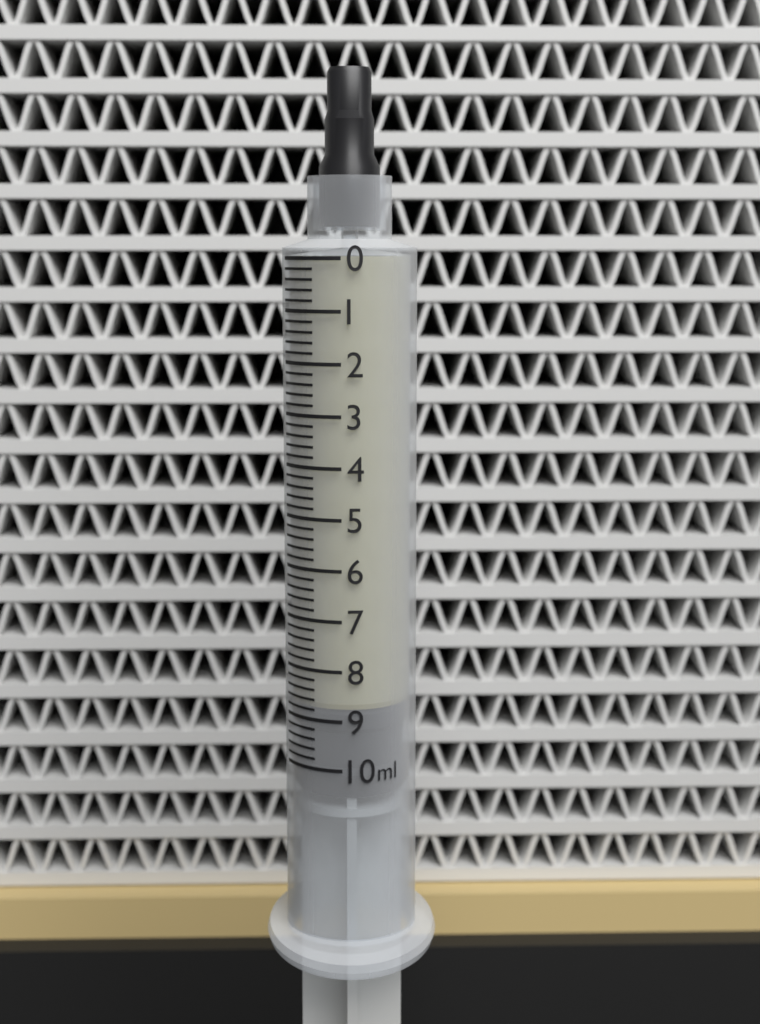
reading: 8.8 ml
